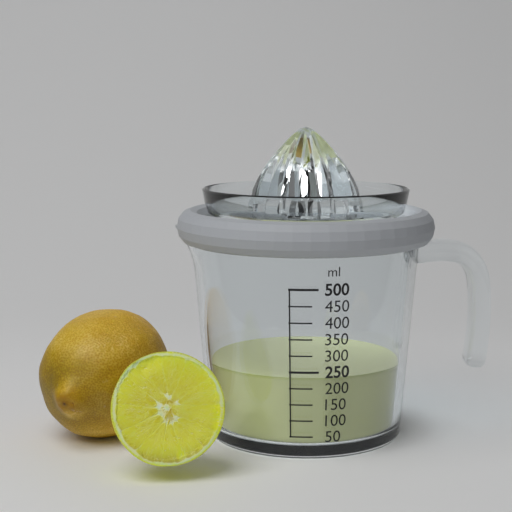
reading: 230 ml
